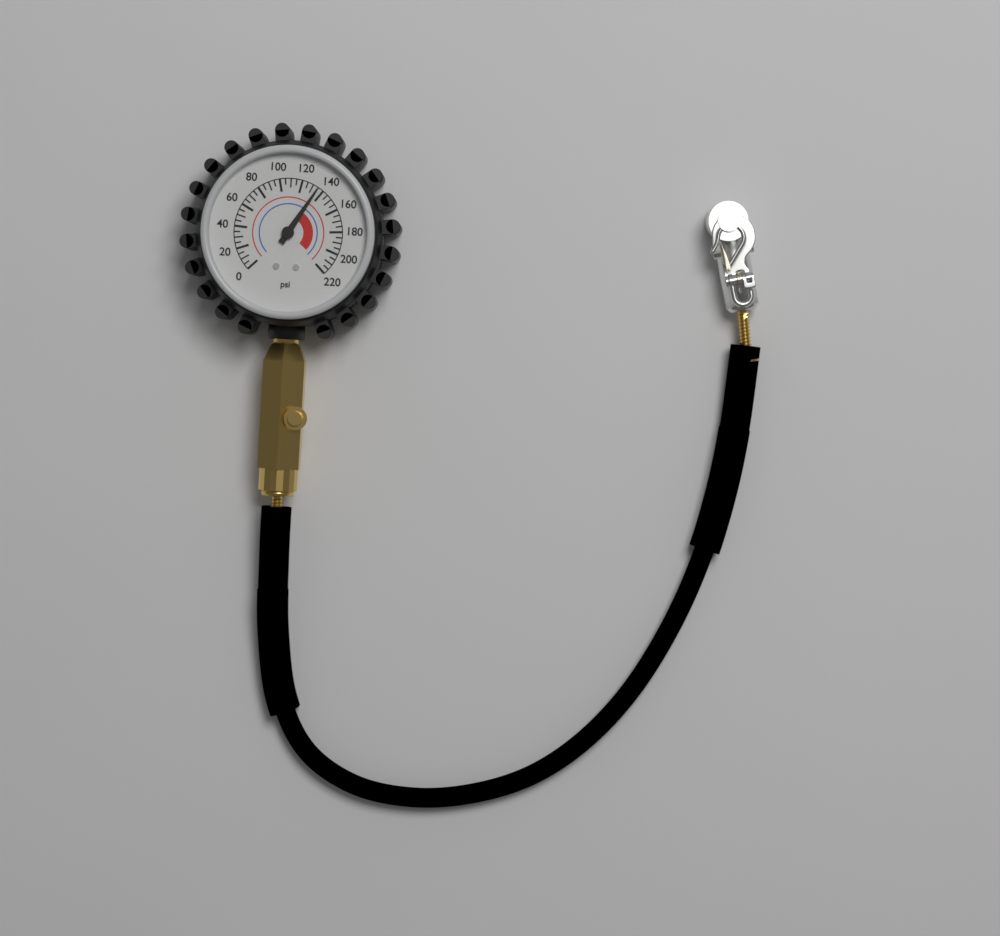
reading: 135 psi
